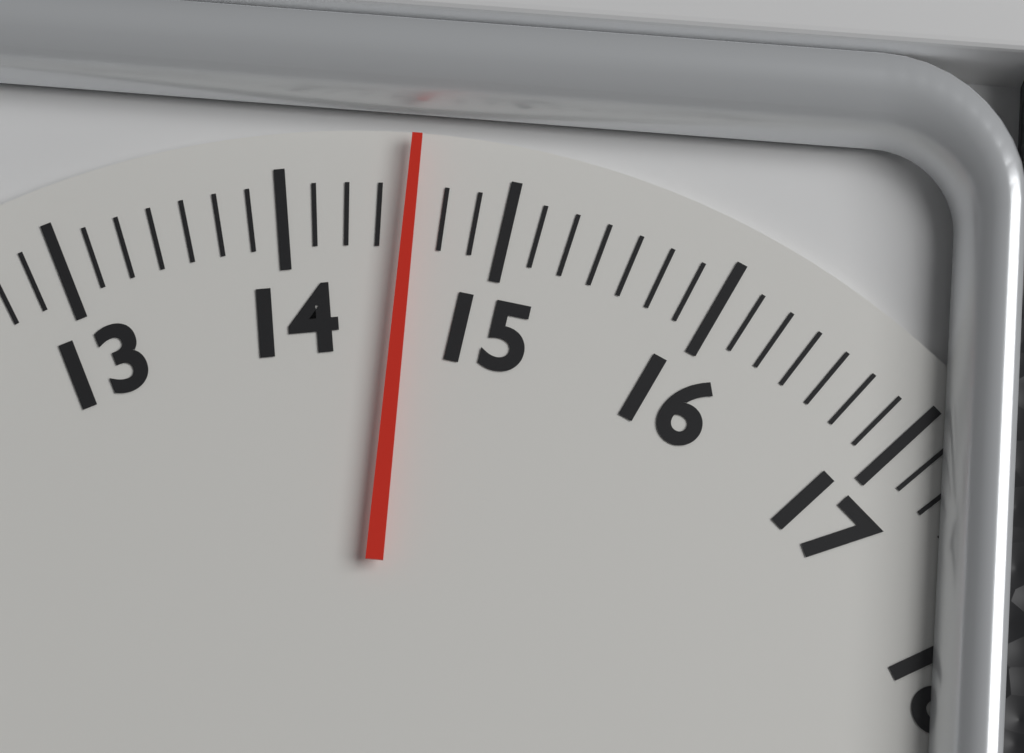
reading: 14.570000 st
